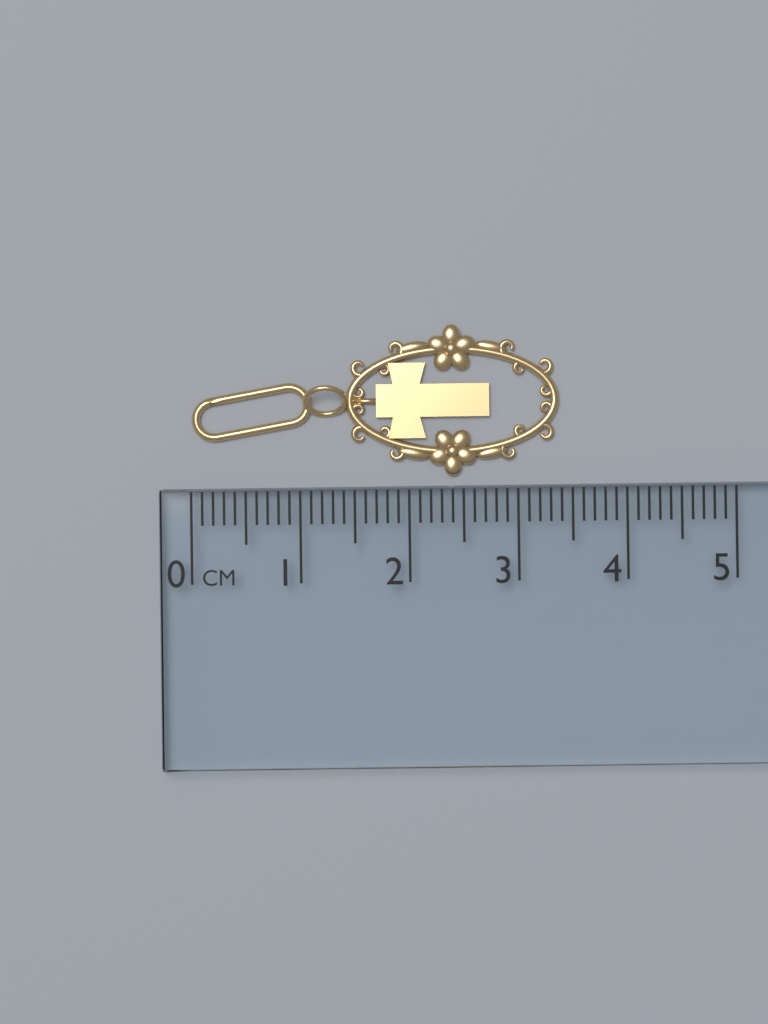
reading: 3.4 cm
